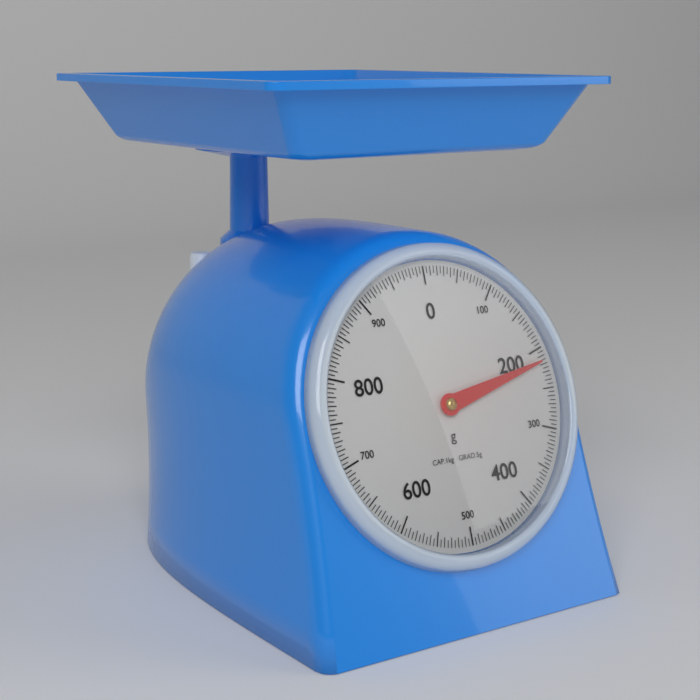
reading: 215 g
